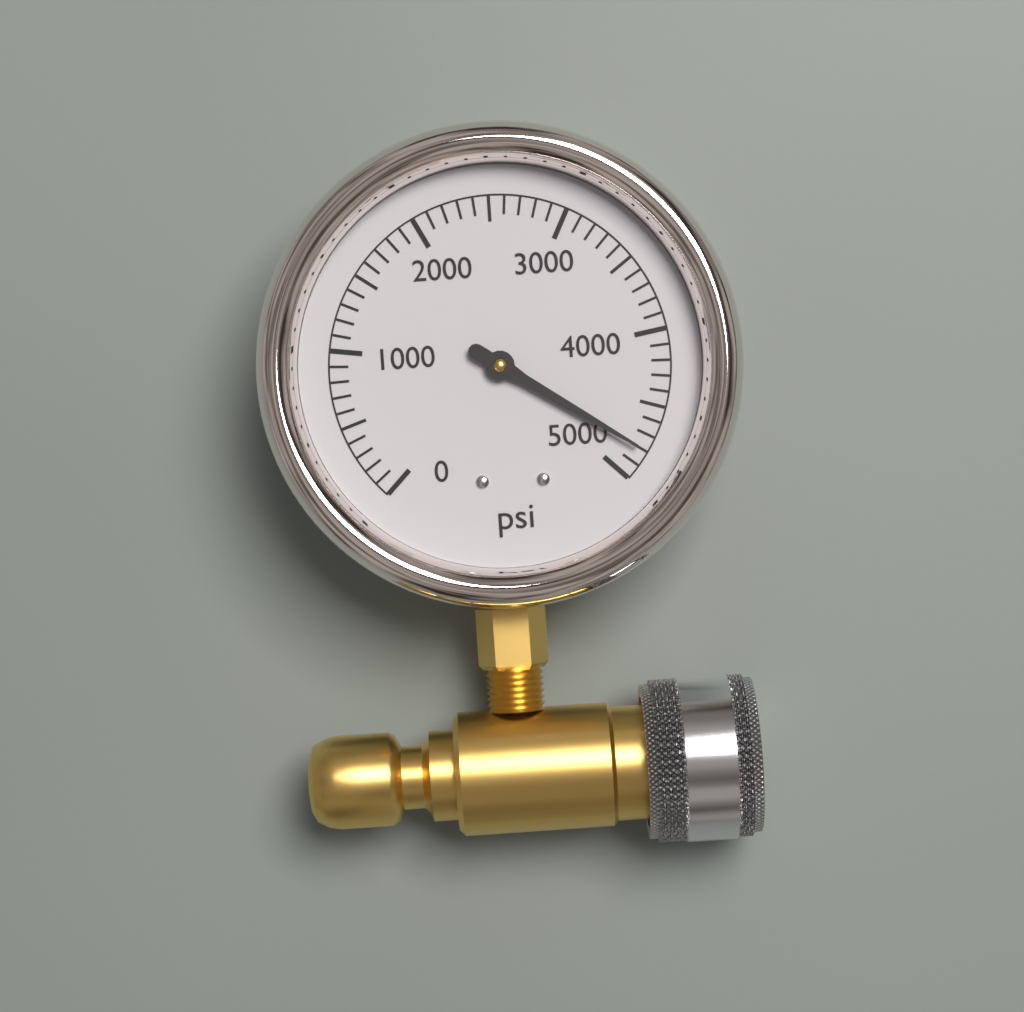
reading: 4800 psi
